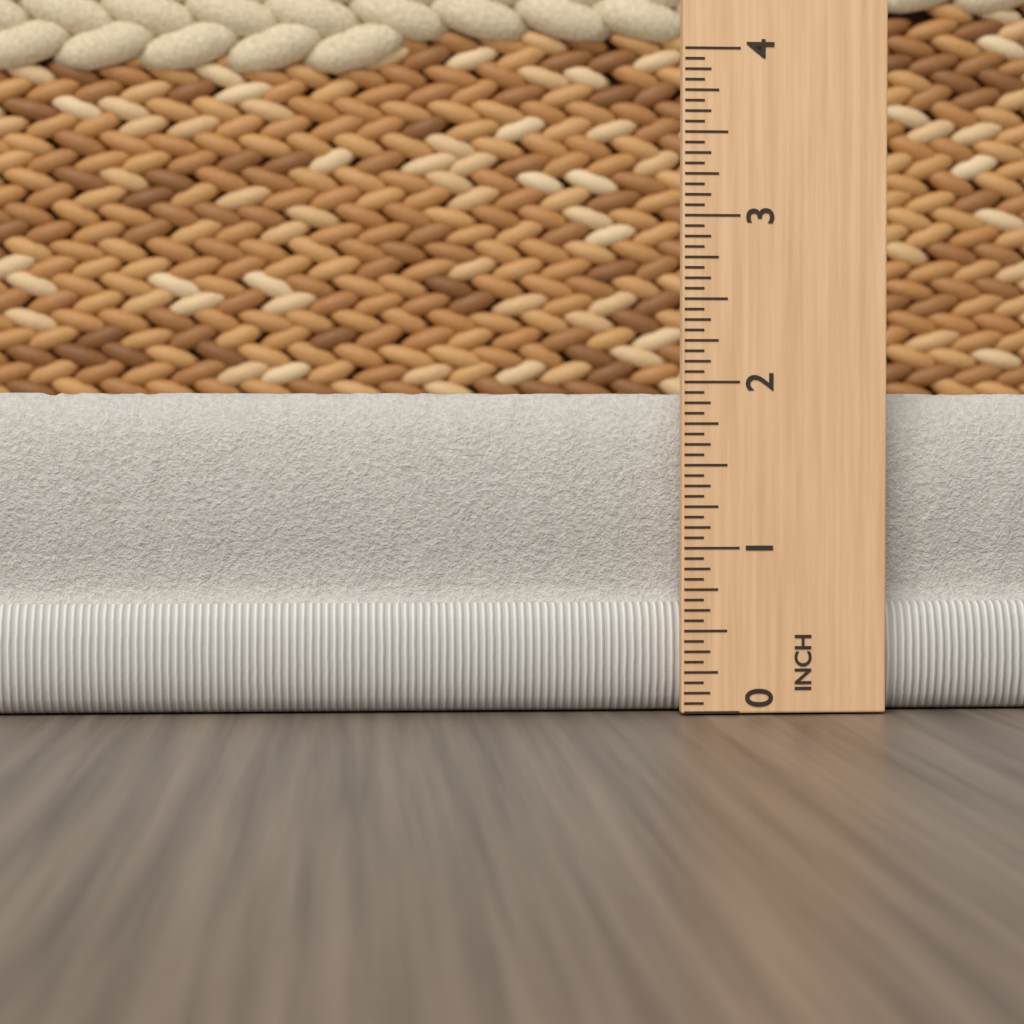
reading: 1.9375 in
